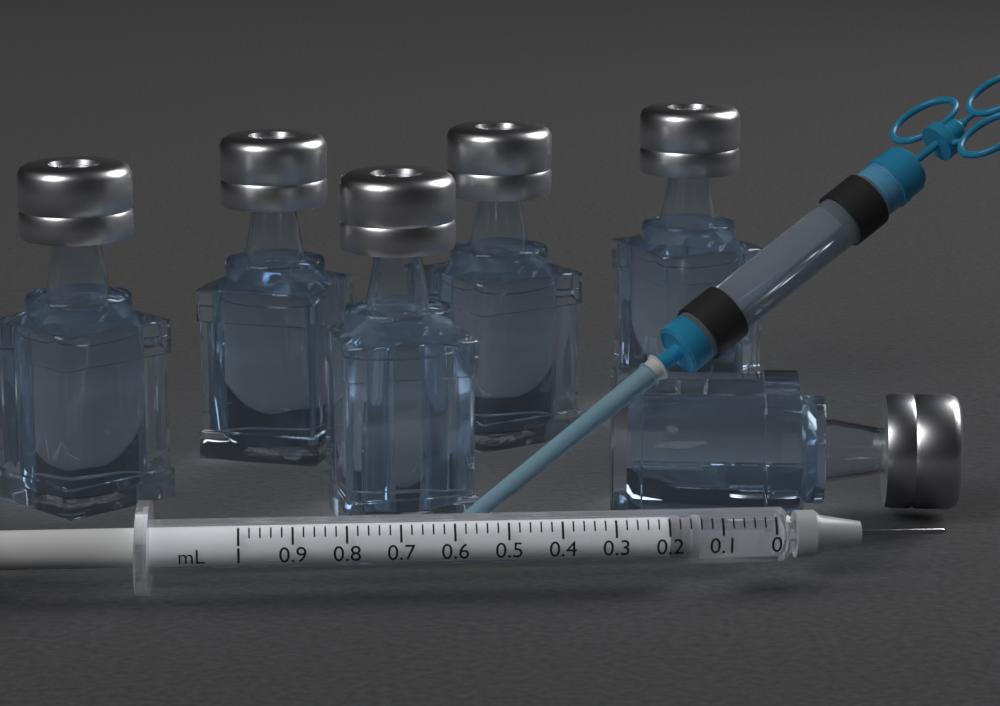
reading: 0.14 mL
